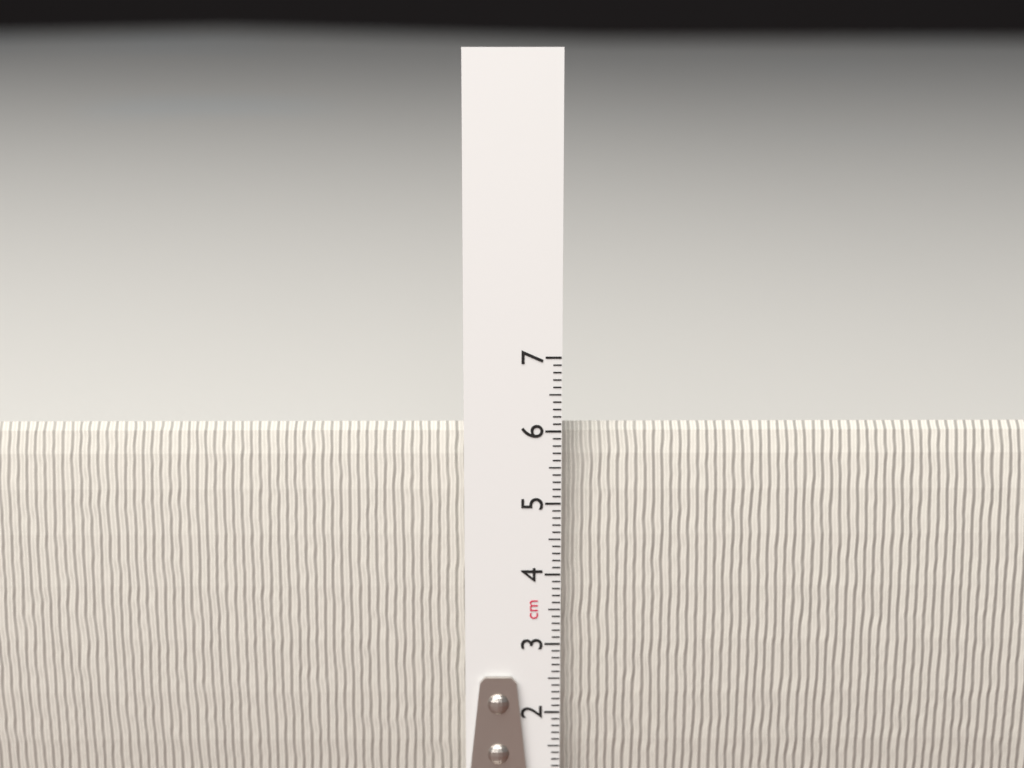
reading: 6.0 cm
